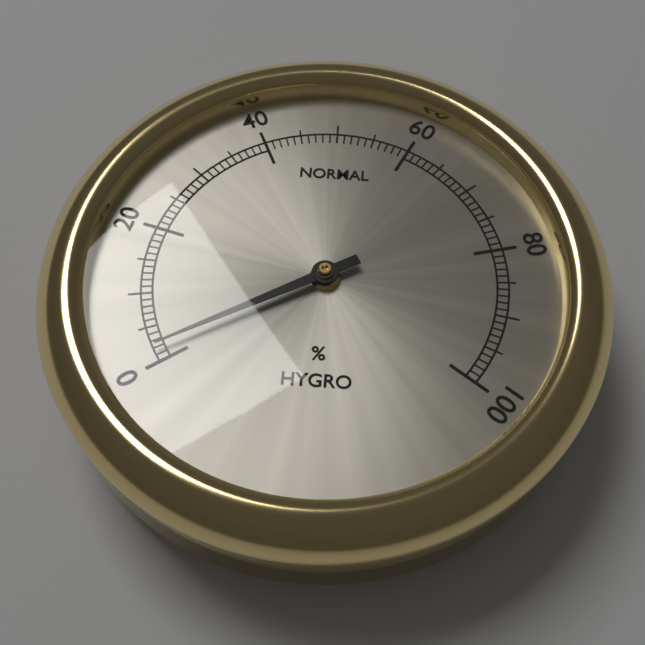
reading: 2 %
